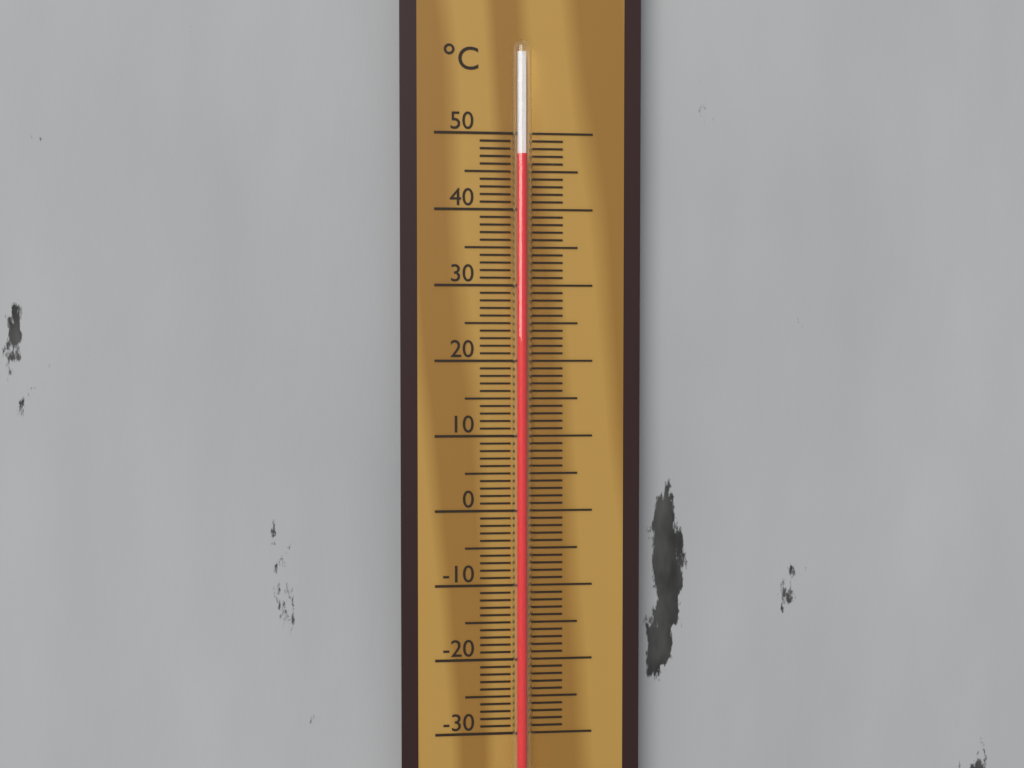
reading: 47 °C
